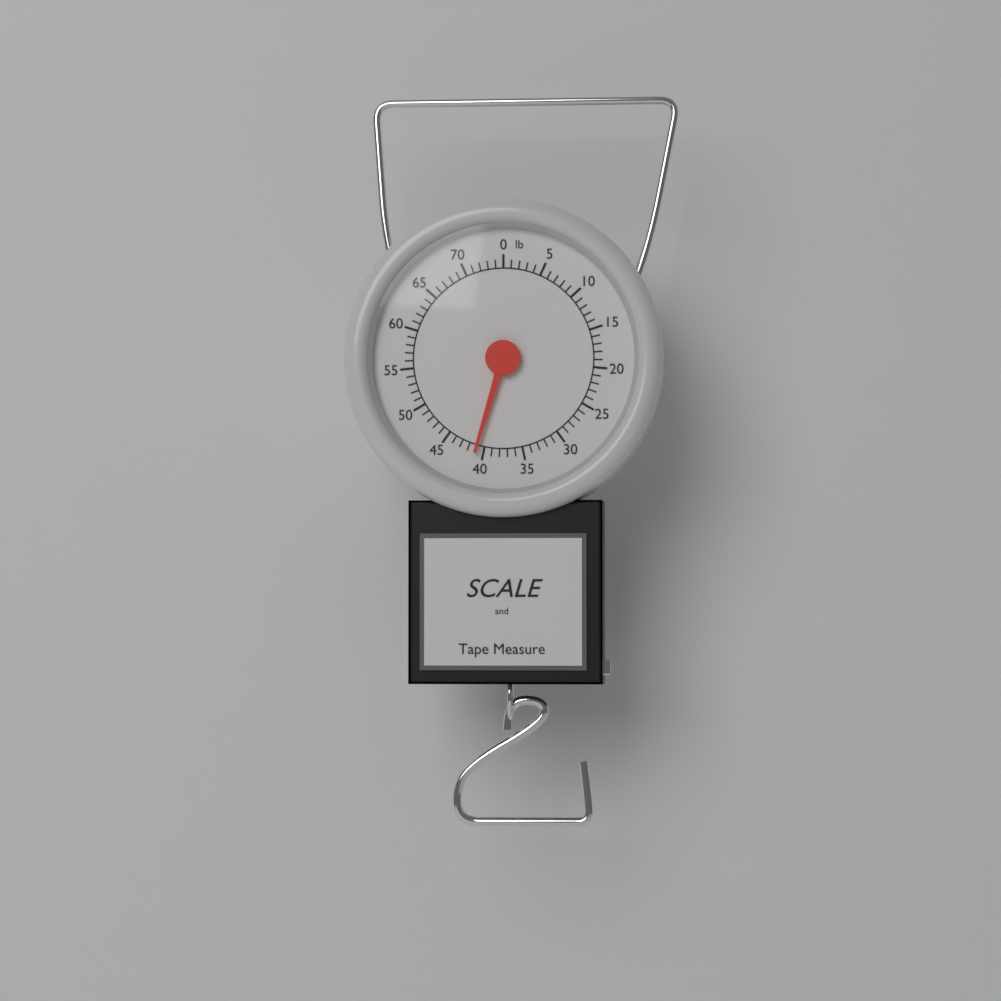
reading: 41 lb
